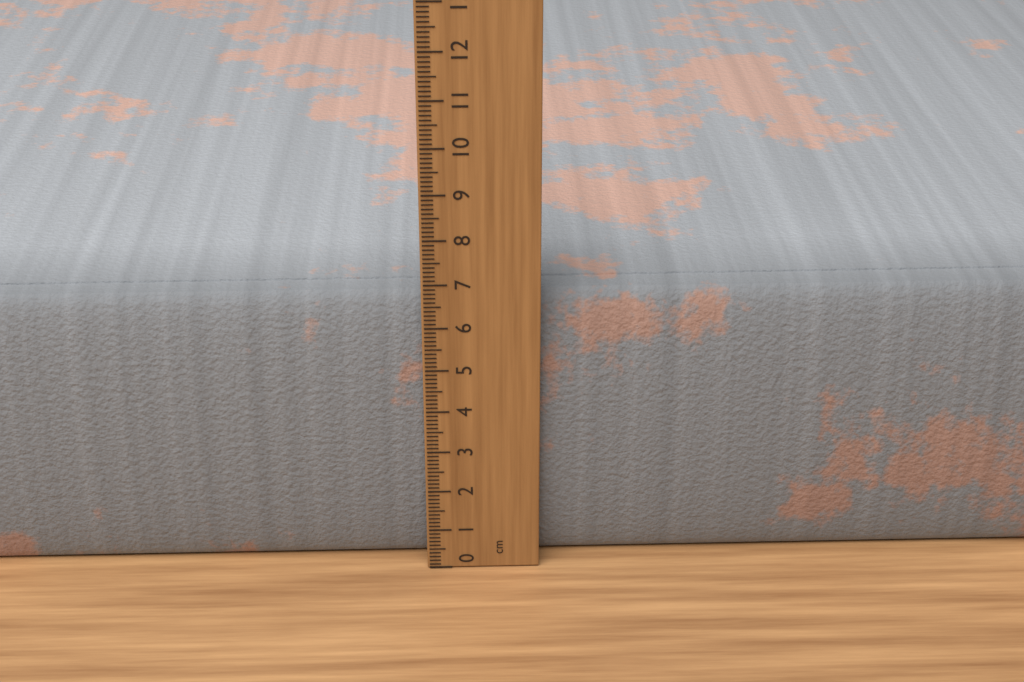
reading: 6.6 cm
